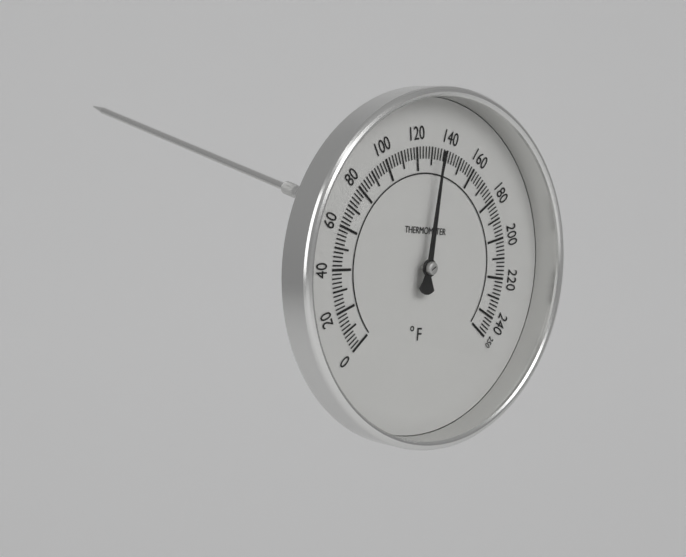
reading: 134 °F
